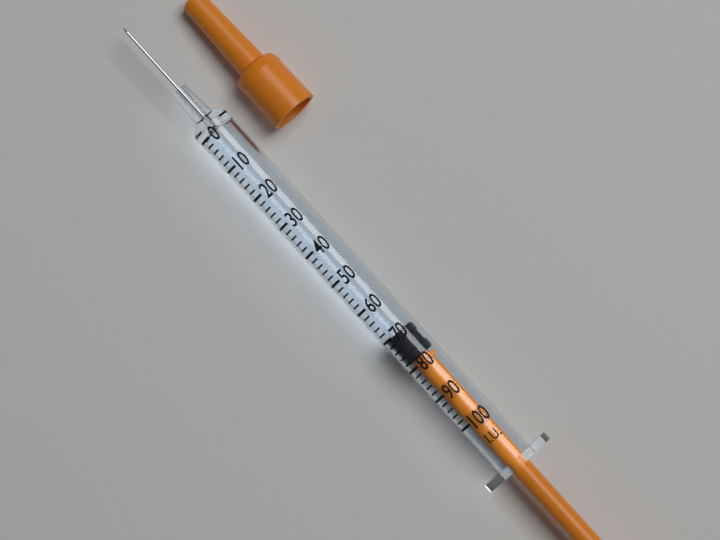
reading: 70 I.U.
